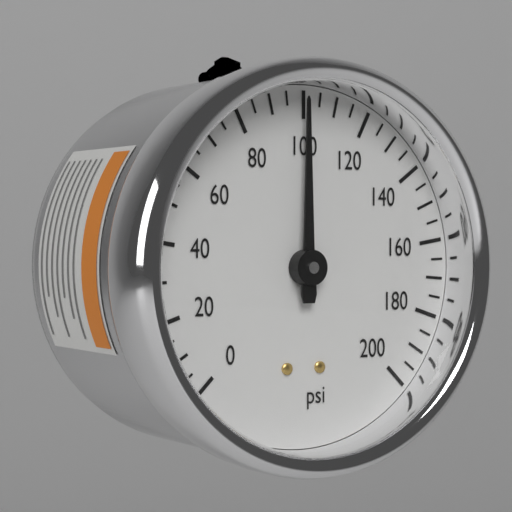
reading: 100 psi
